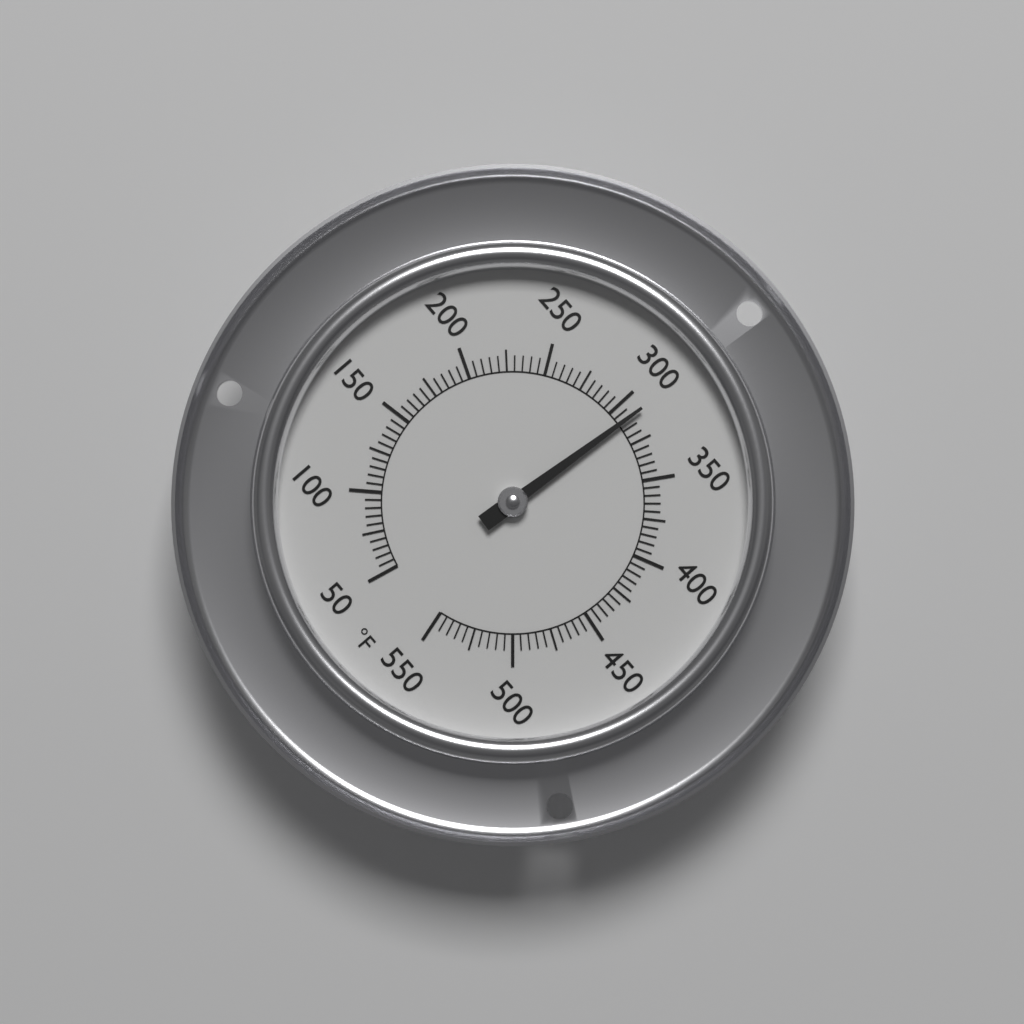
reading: 310 °F
